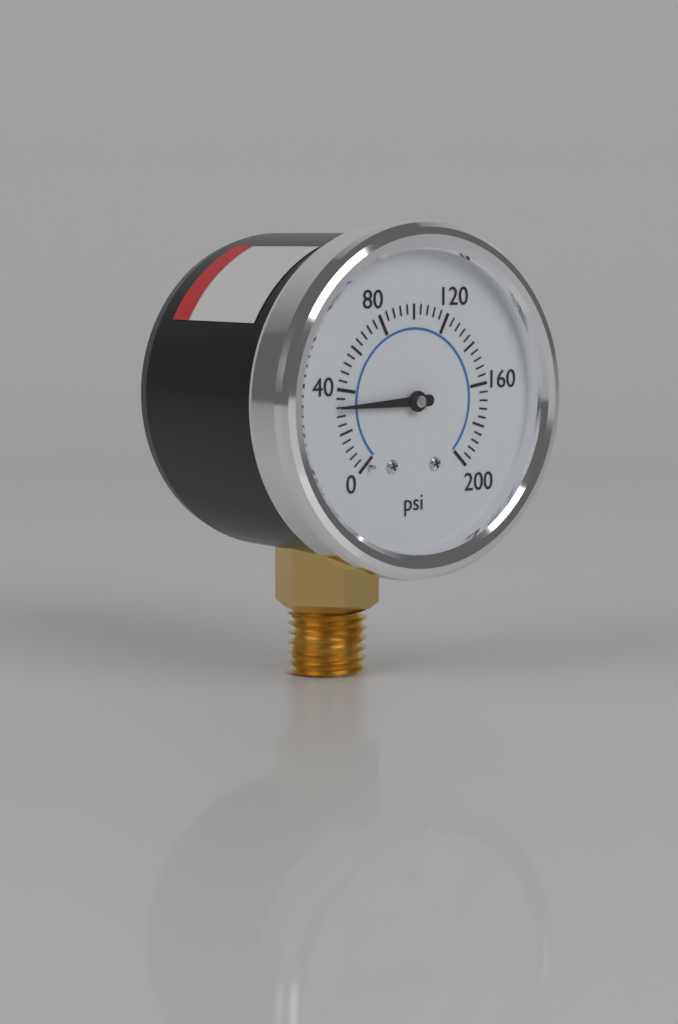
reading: 32 psi
